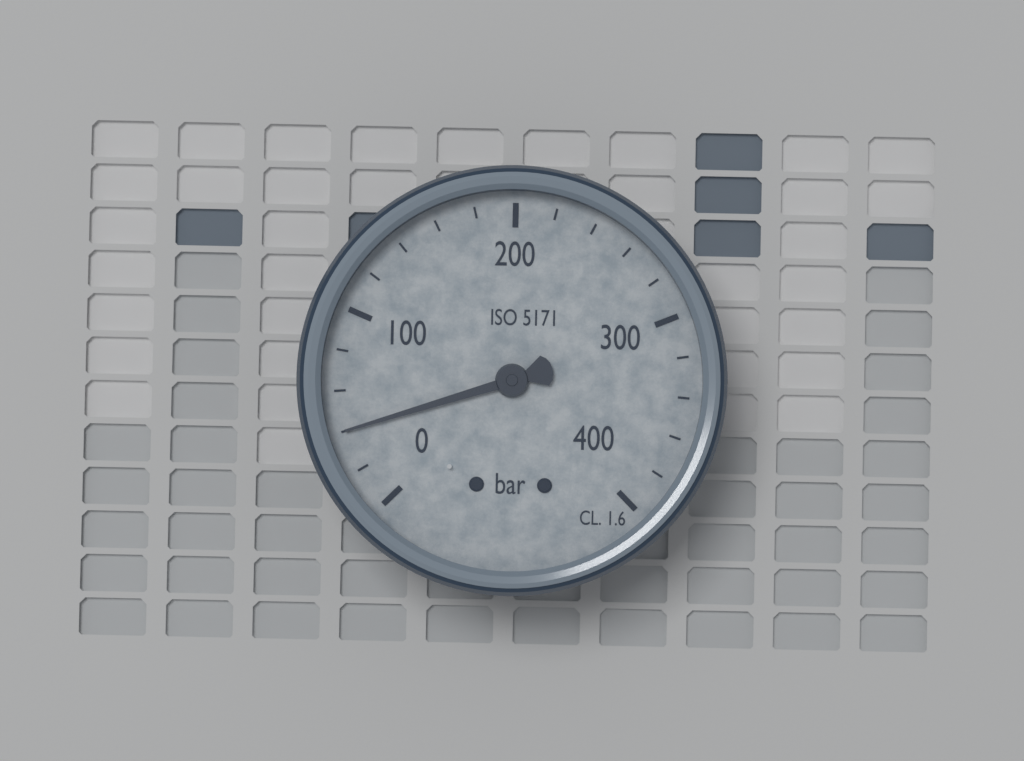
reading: 40 bar
